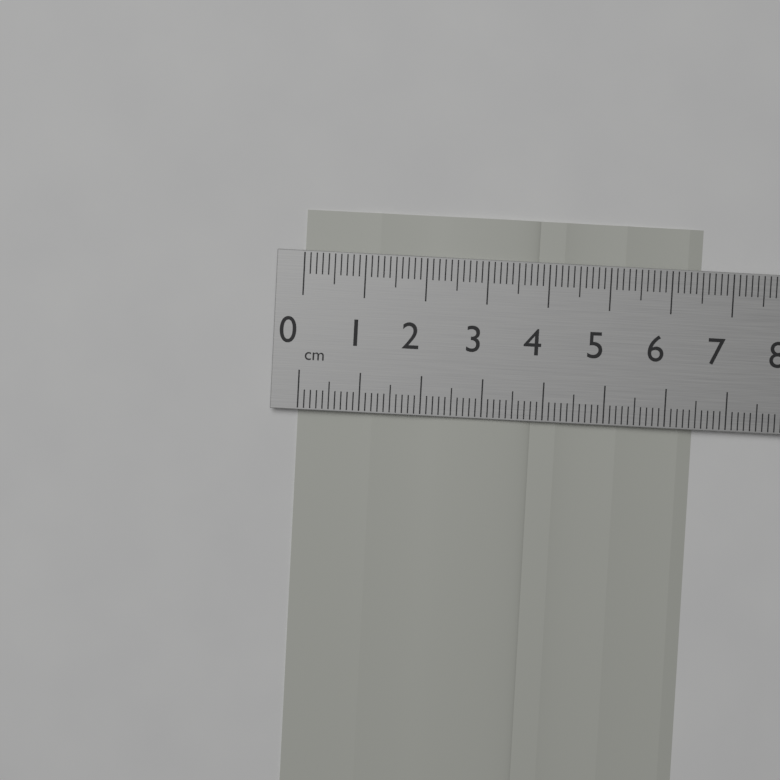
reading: 6.5 cm
